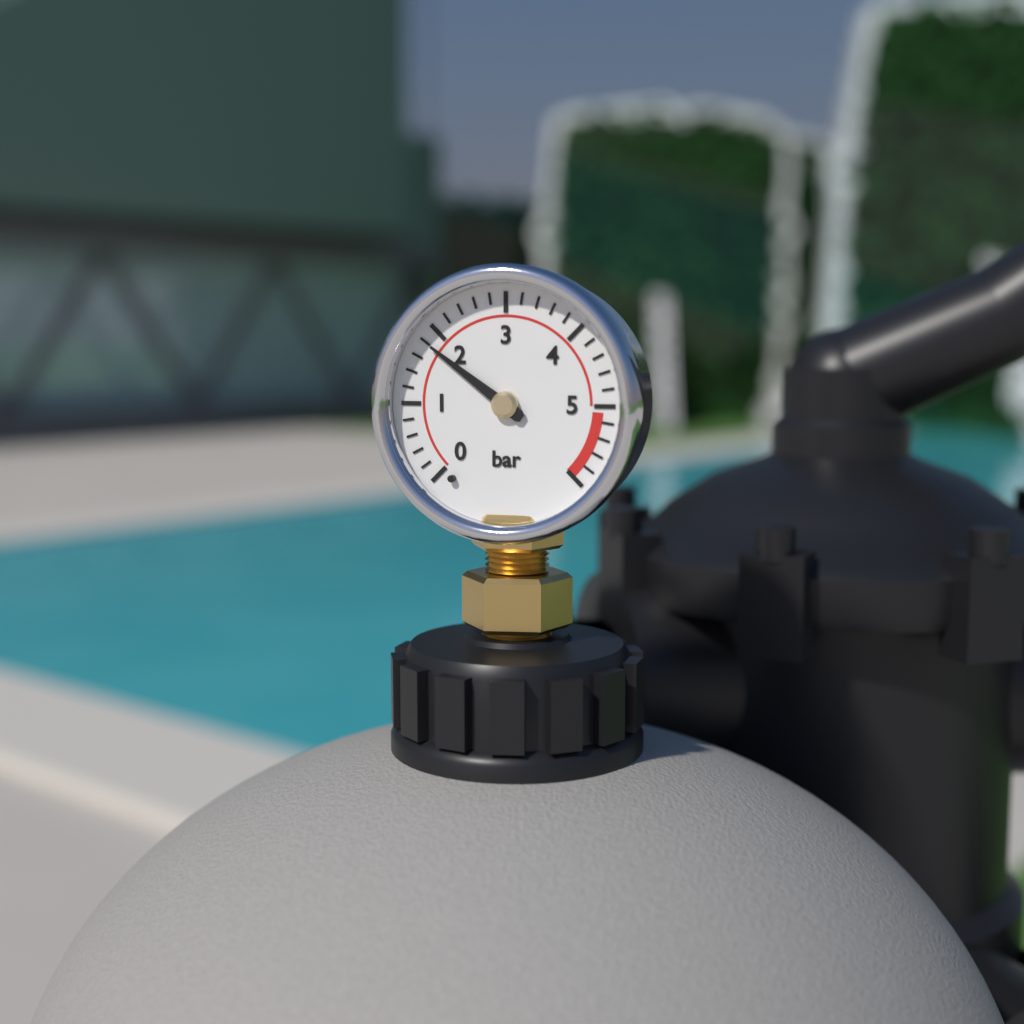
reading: 1.8 bar
